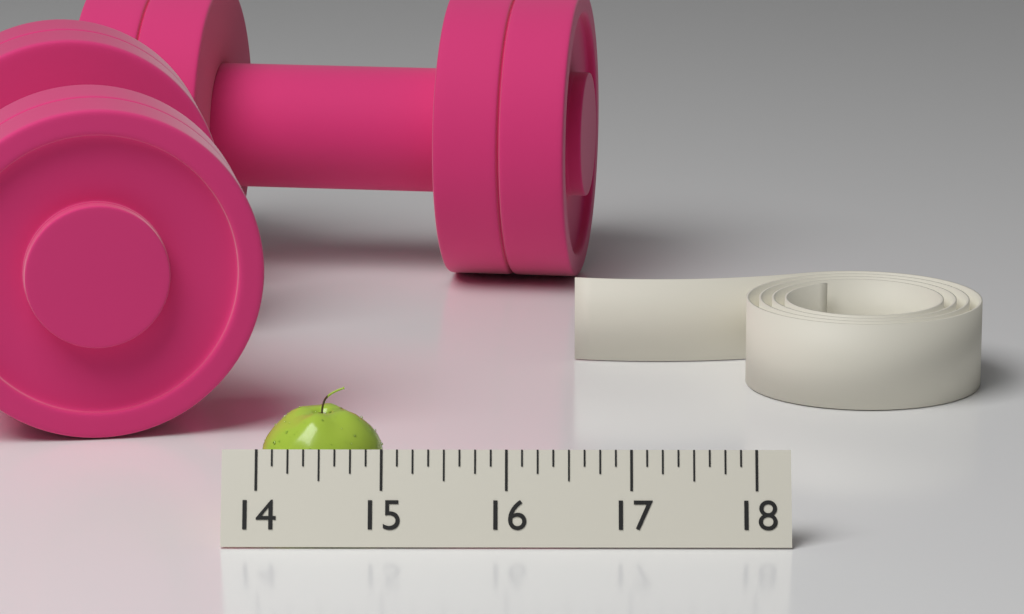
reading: 15.000 (no unit)
